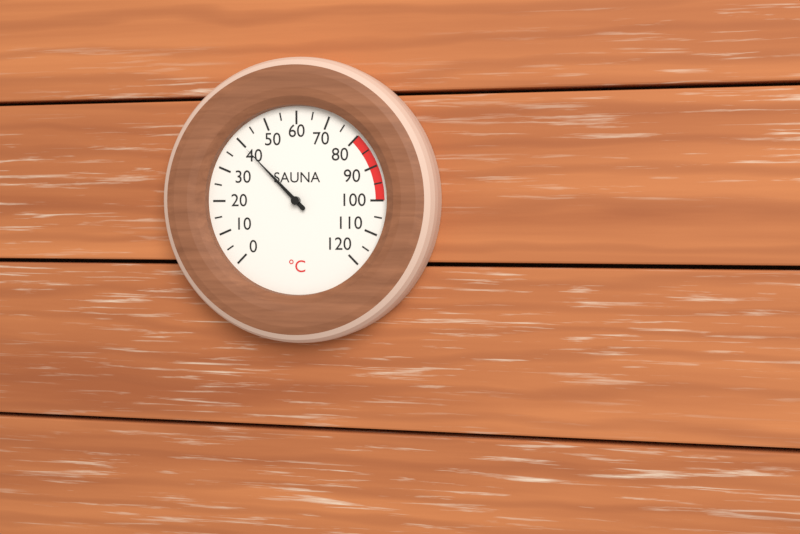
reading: 40 °C
